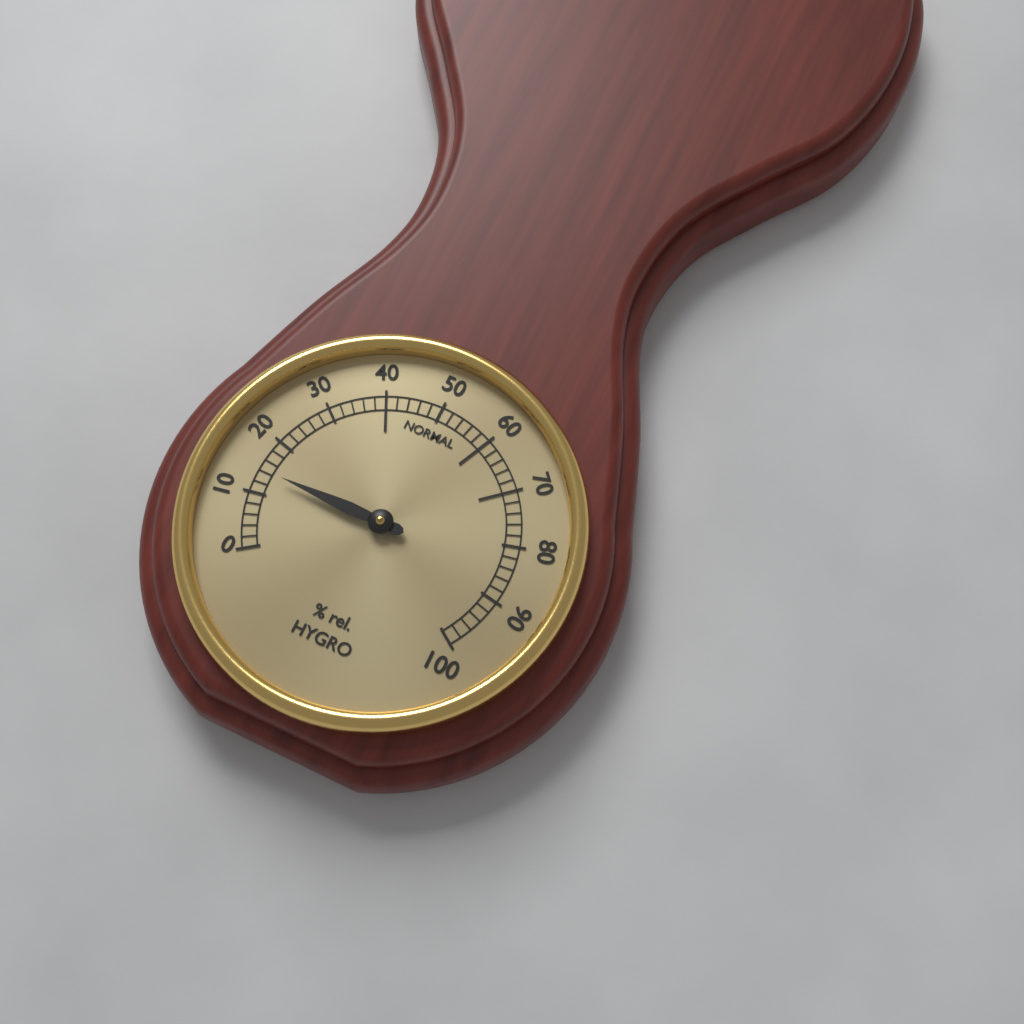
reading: 14 % rel.
